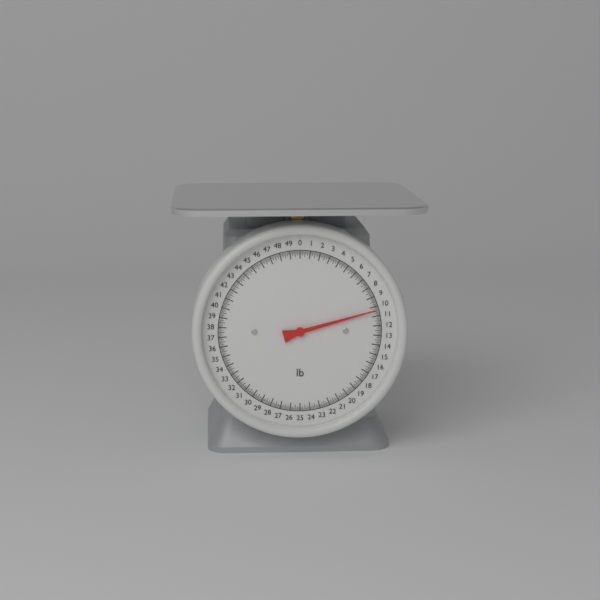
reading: 10.375 lb
